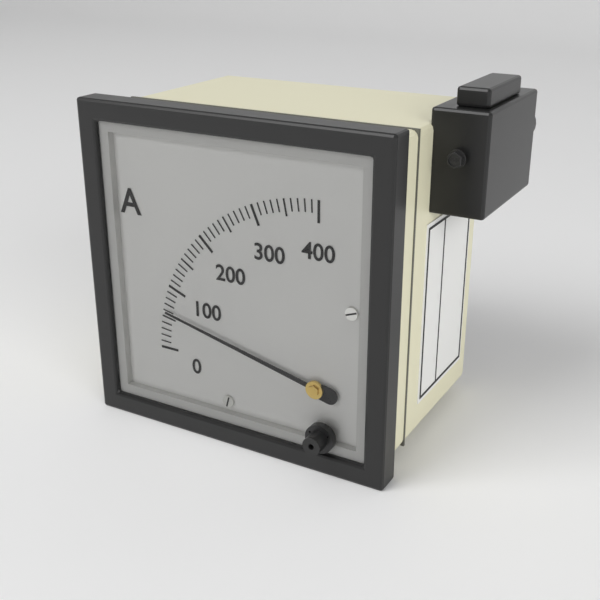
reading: 60 A
